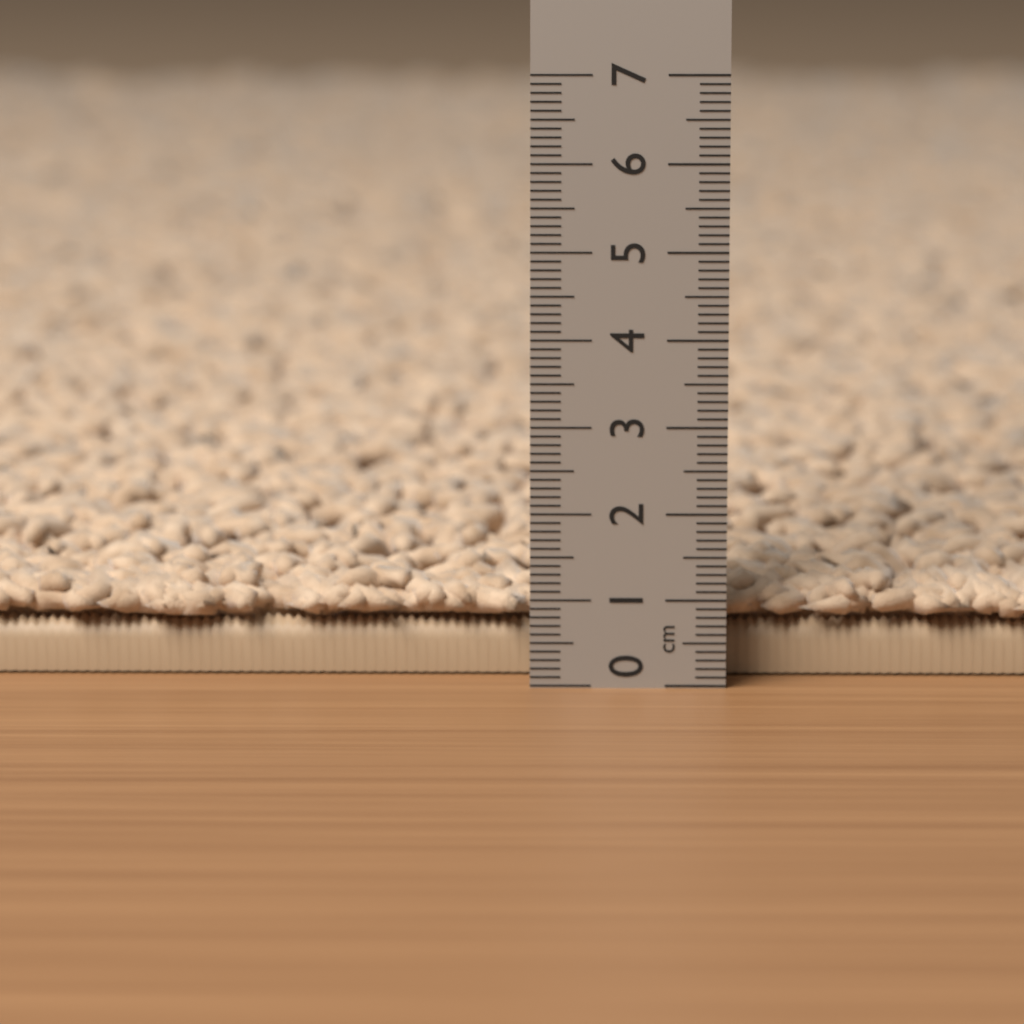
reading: 1.2 cm
